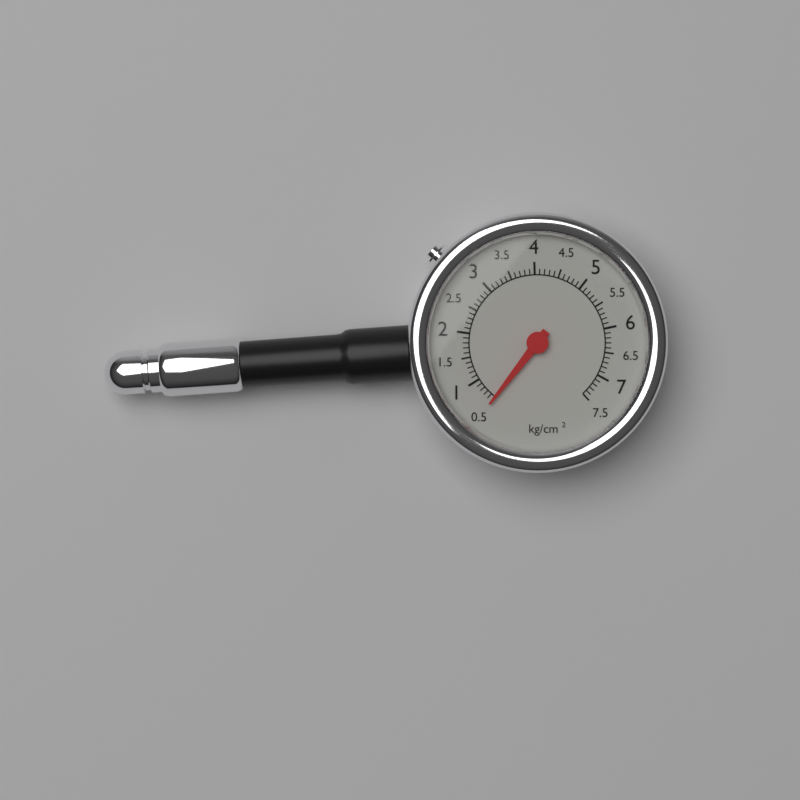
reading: 0.5 kg/cm²
